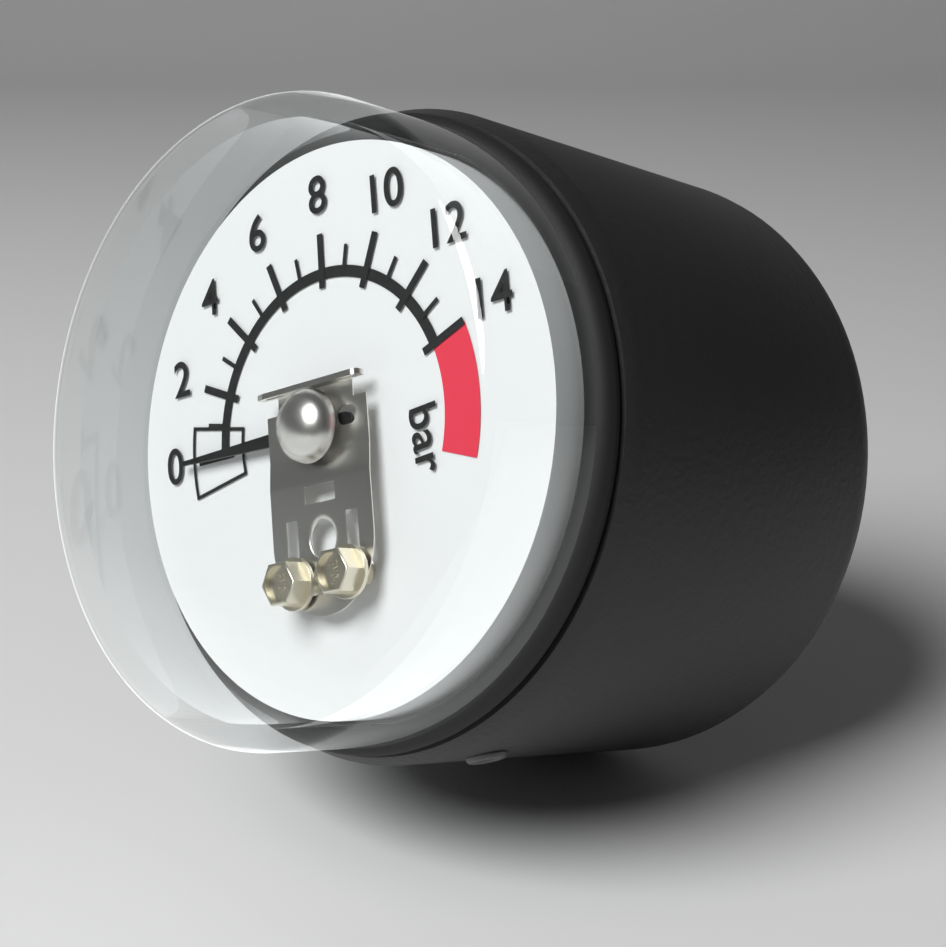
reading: 0 bar
